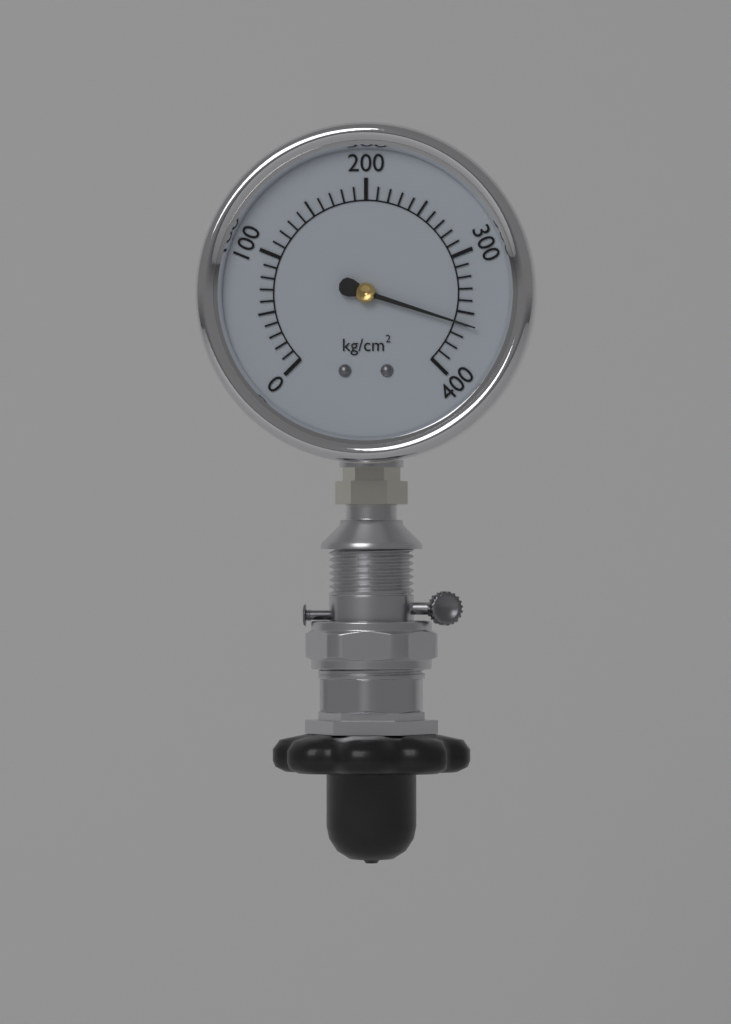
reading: 360 kg/cm²
